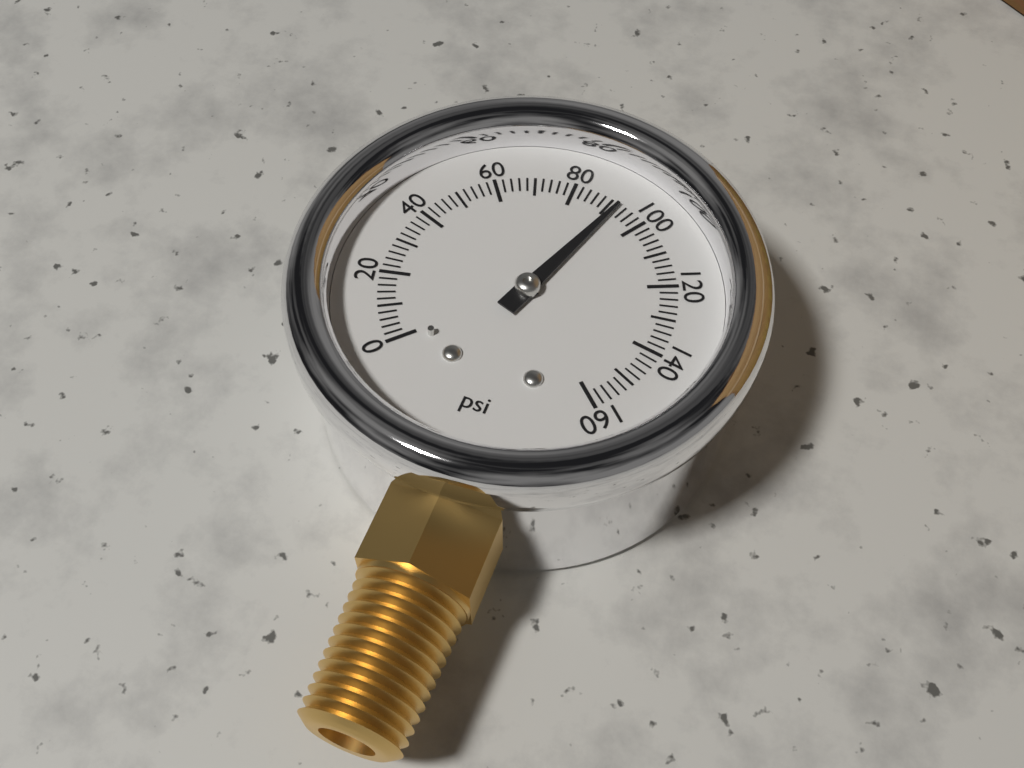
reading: 92 psi
